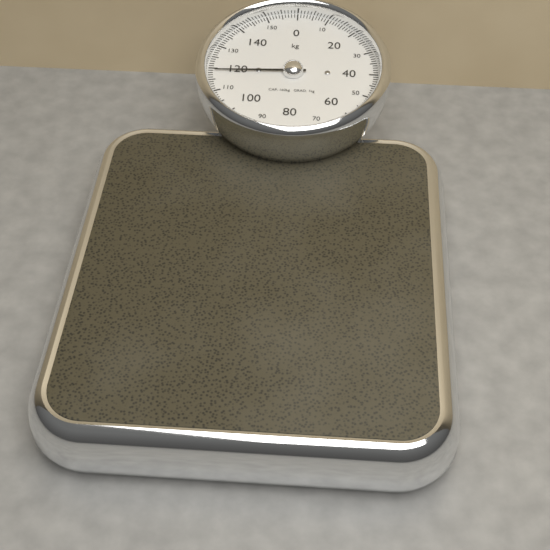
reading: 119 kg
